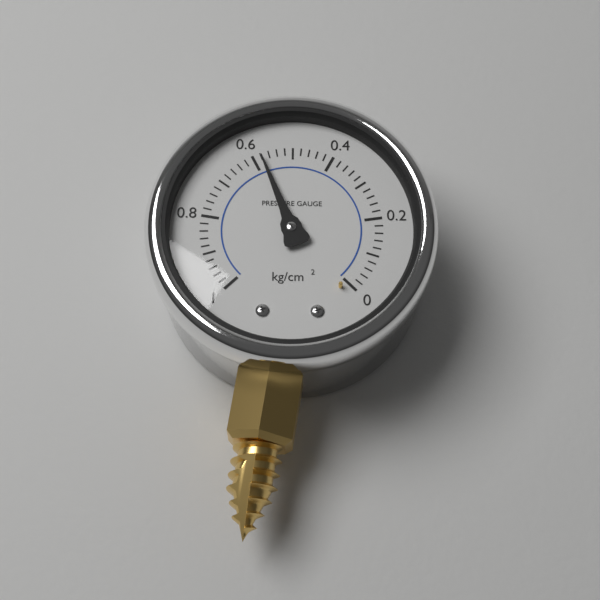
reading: 0.58 kg/cm²
